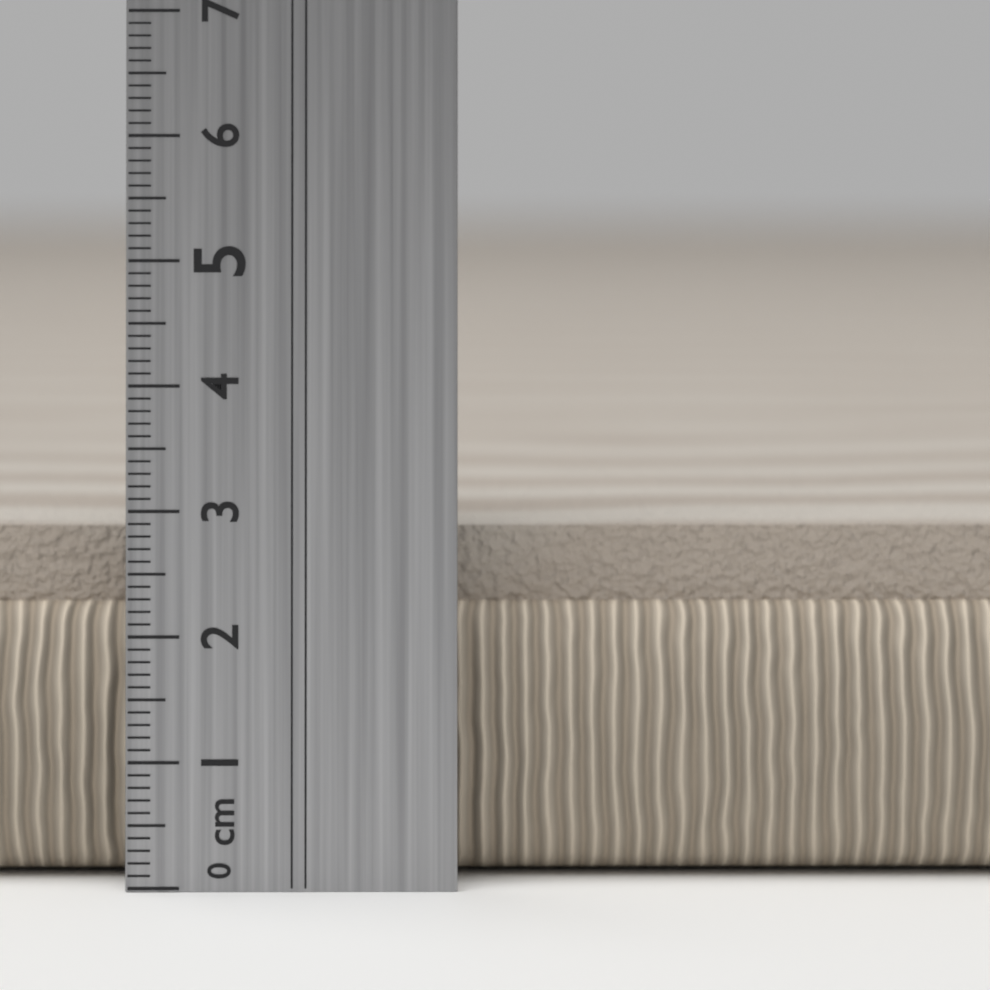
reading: 2.8 cm
